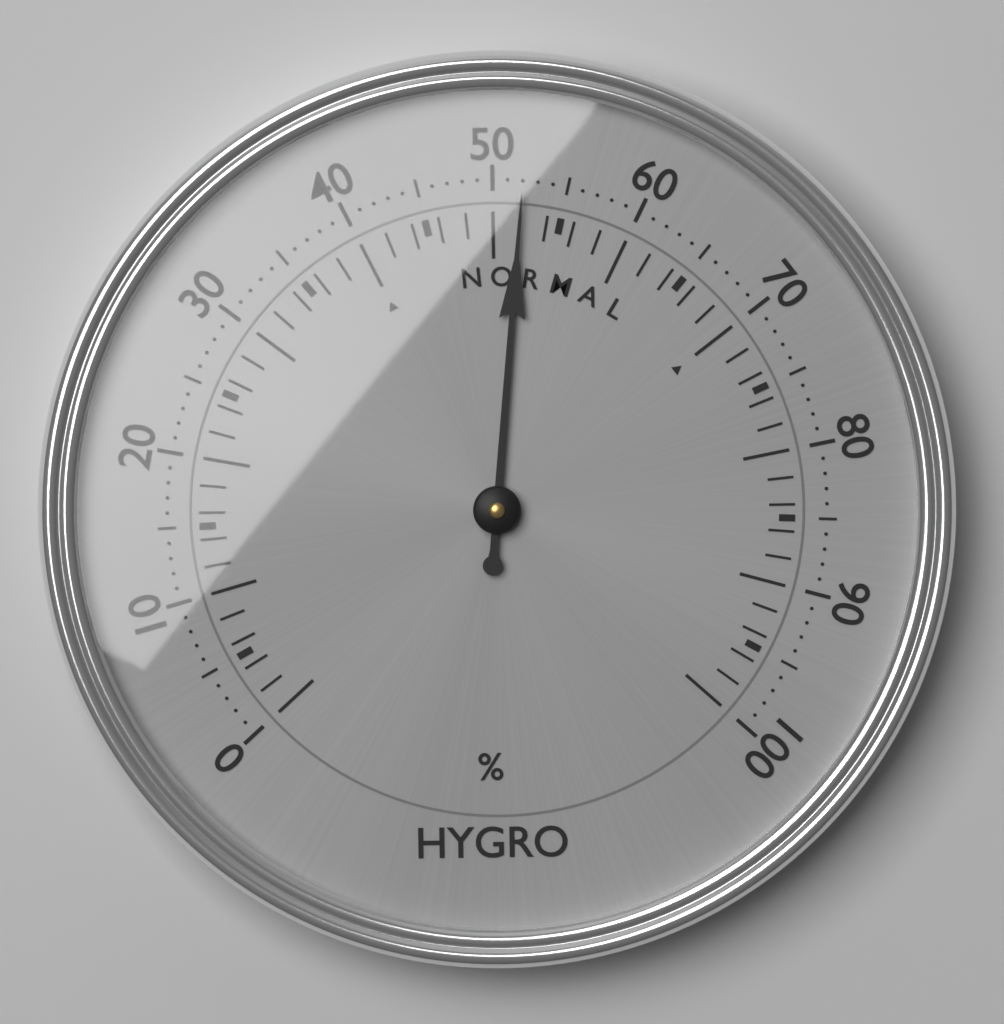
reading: 52 %
